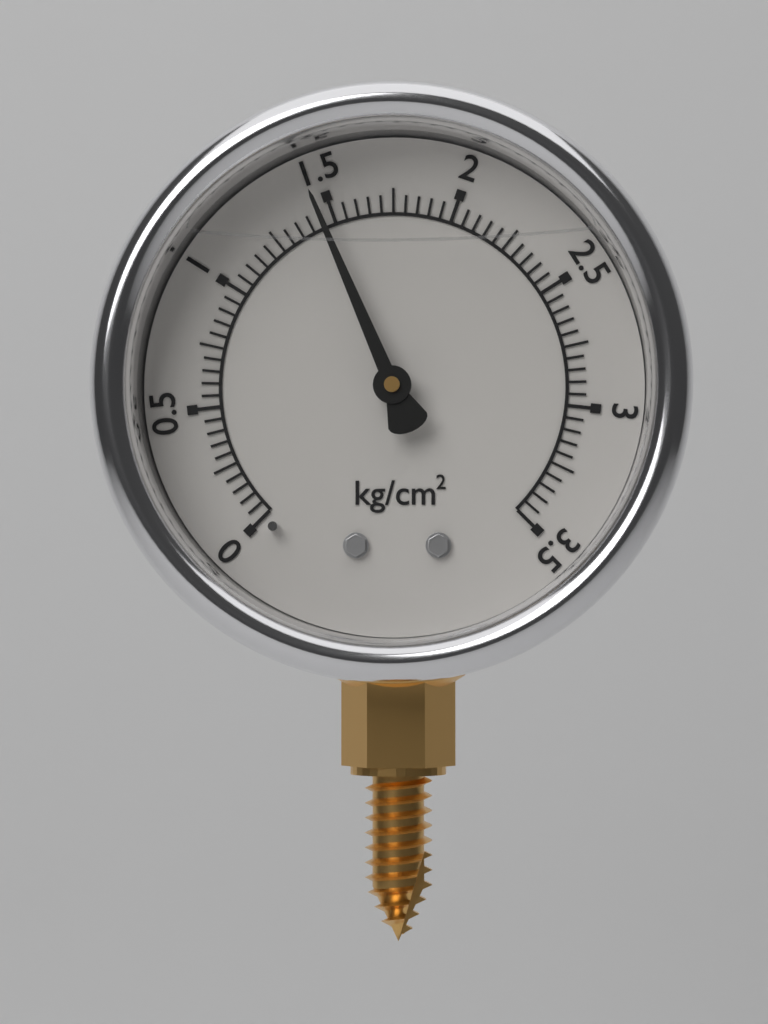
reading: 1.45 kg/cm²
